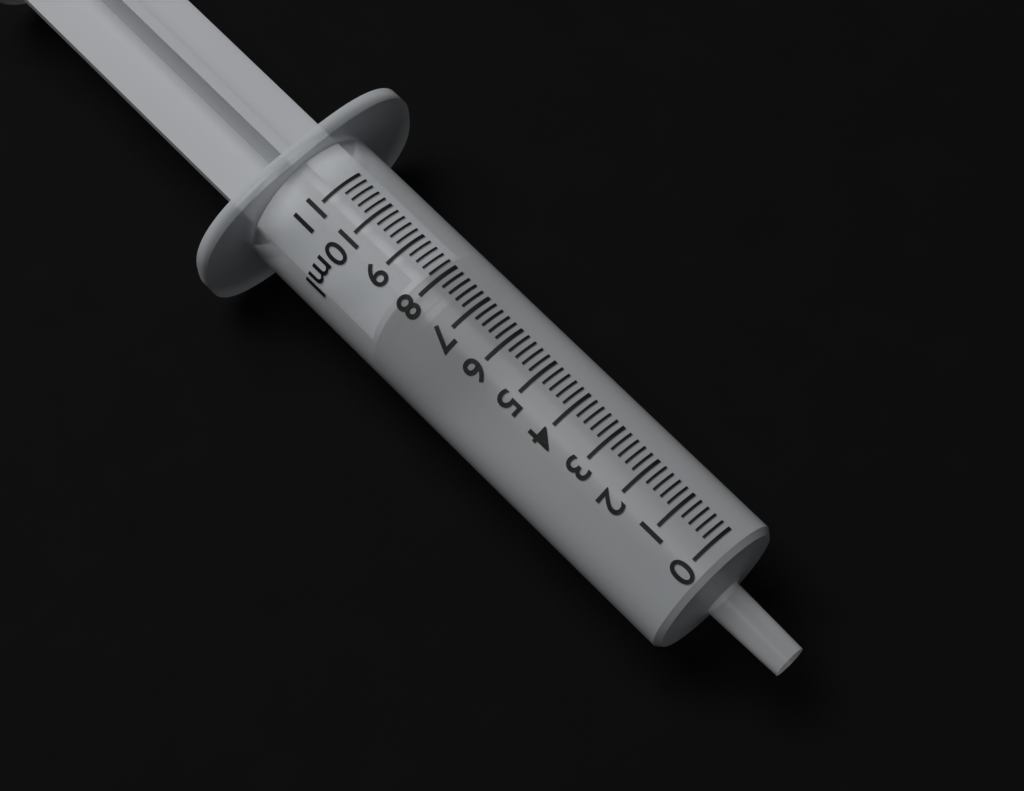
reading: 7.4 ml
